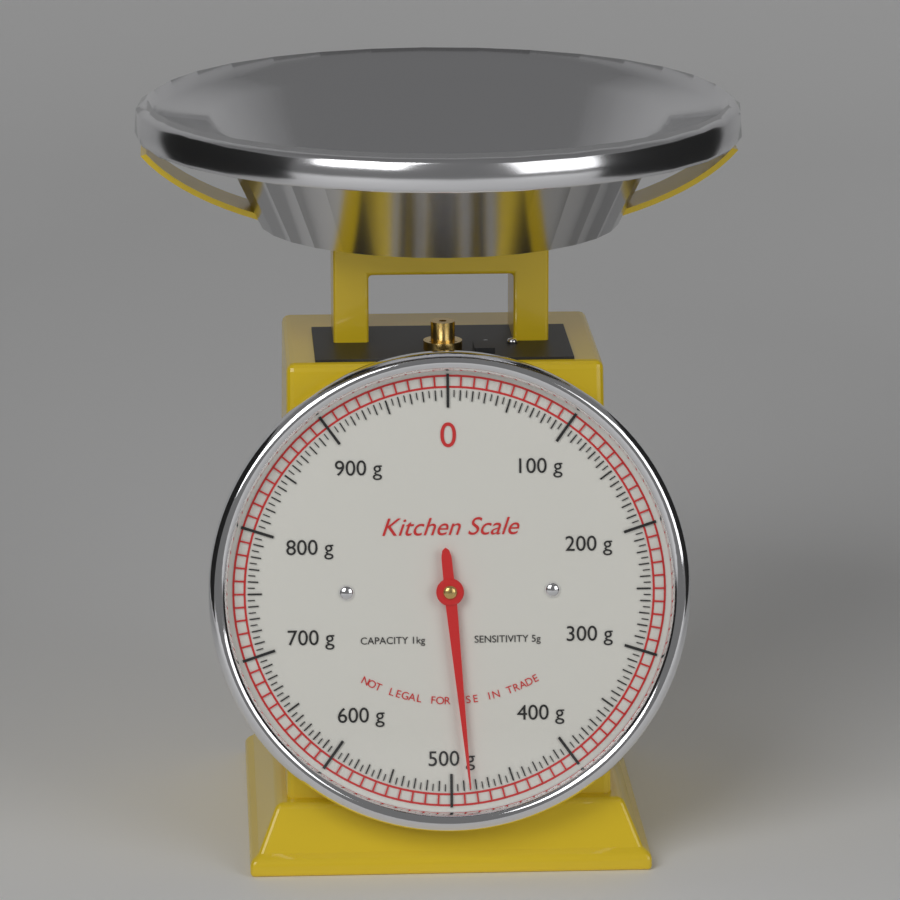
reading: 485 g
